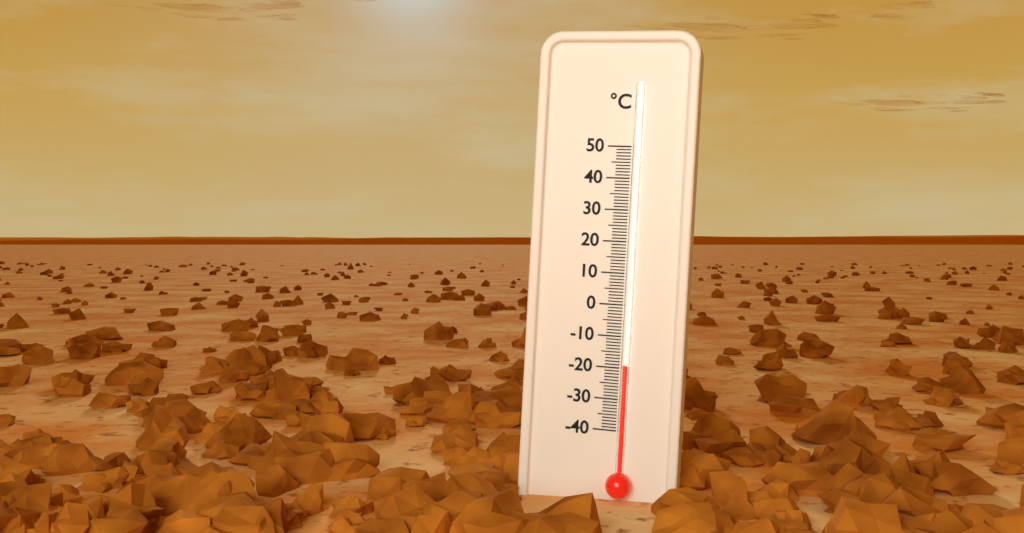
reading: -19 °C
